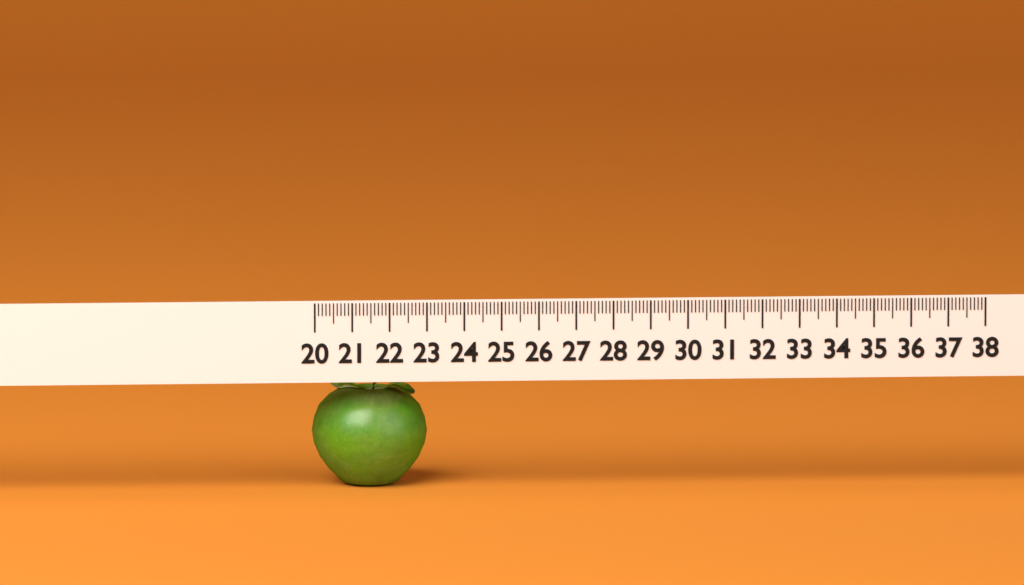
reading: 23.1 (no unit)
